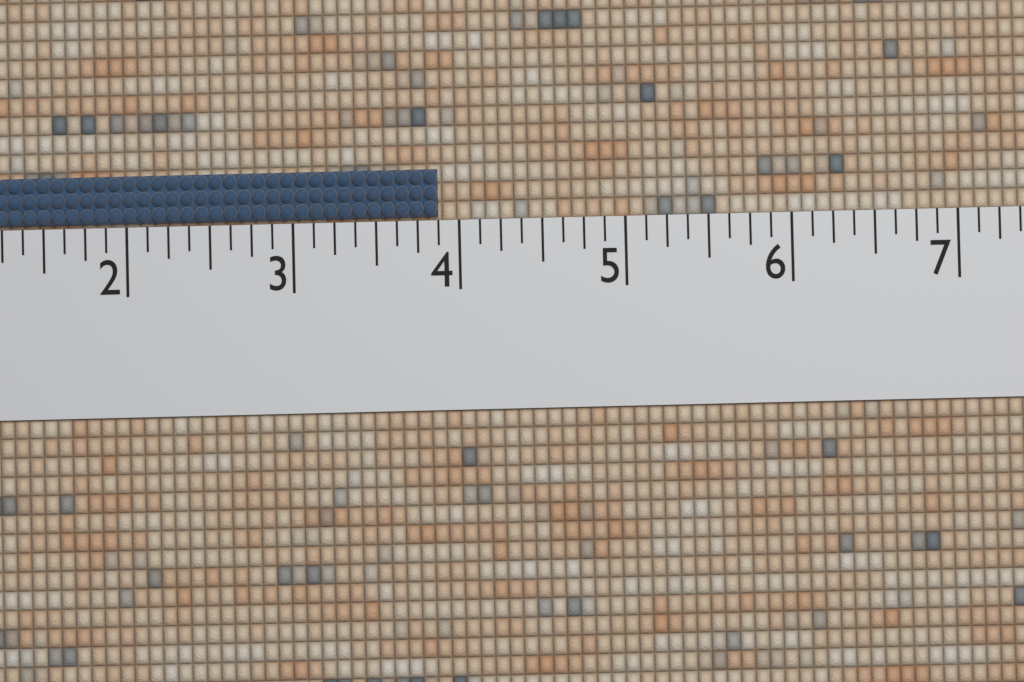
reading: 3.875 (no unit)
